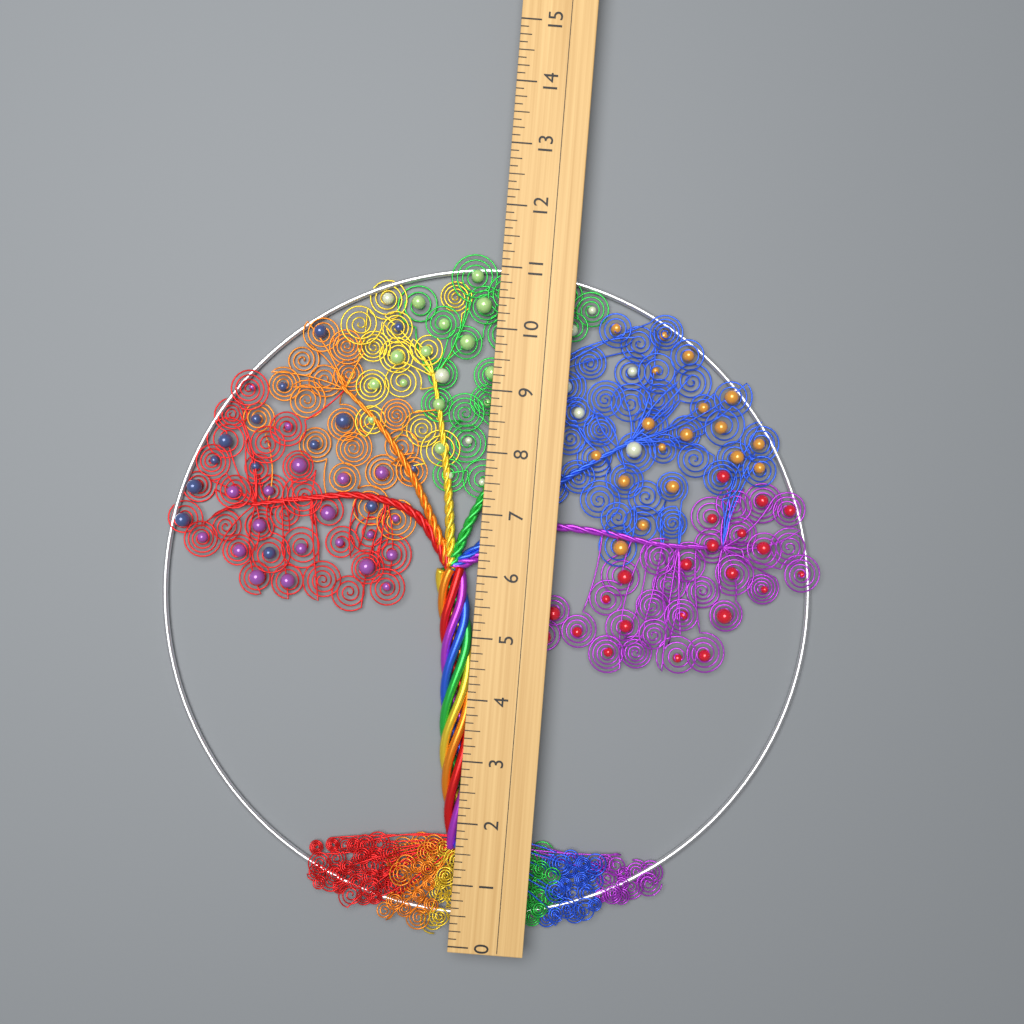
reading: 11.250 (no unit)
